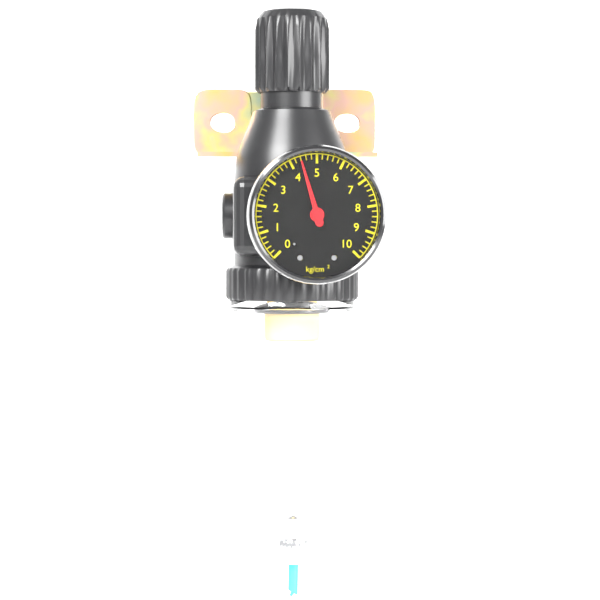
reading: 4.4 kg/cm²
